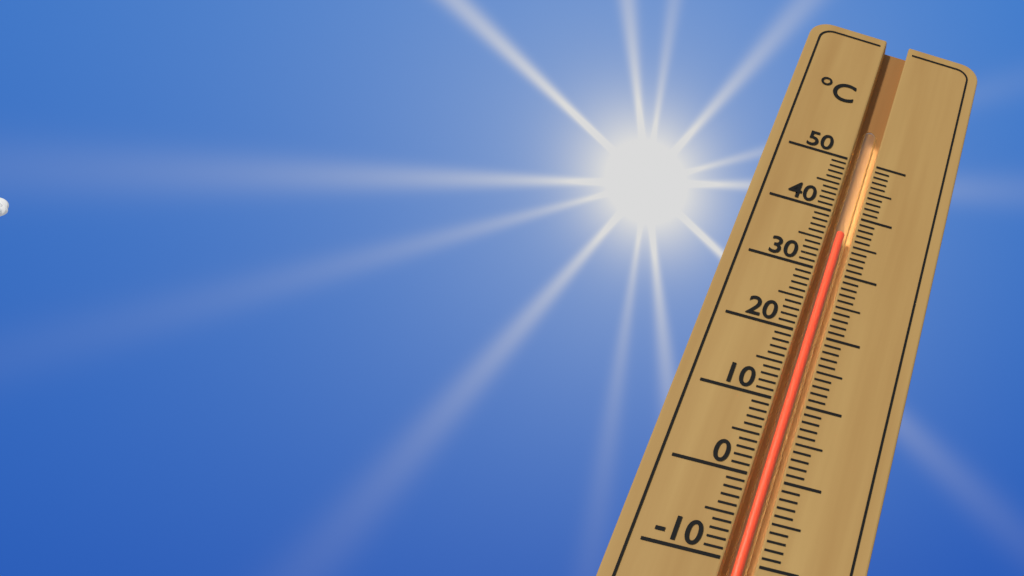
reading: 37 °C
